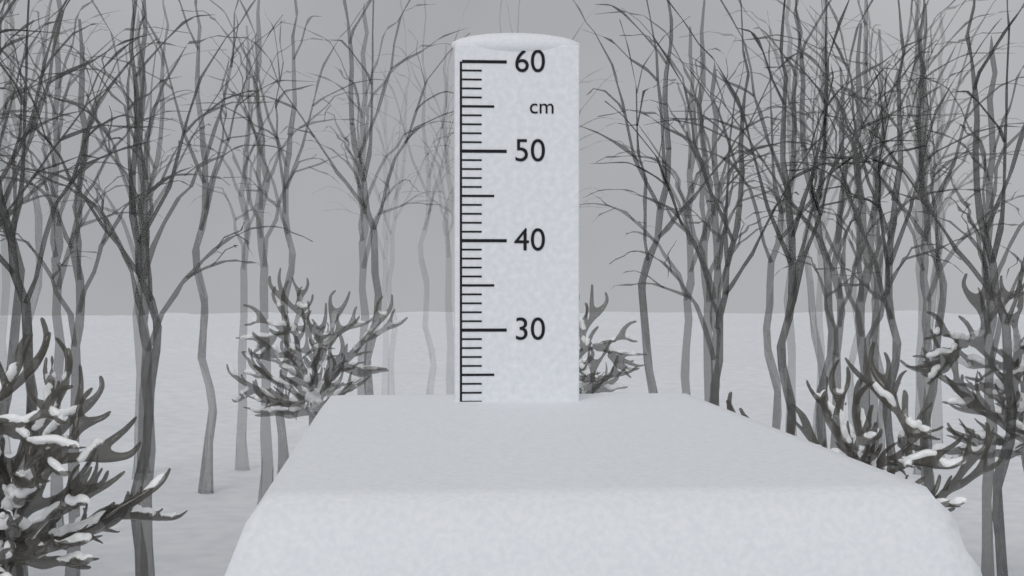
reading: 22 cm
